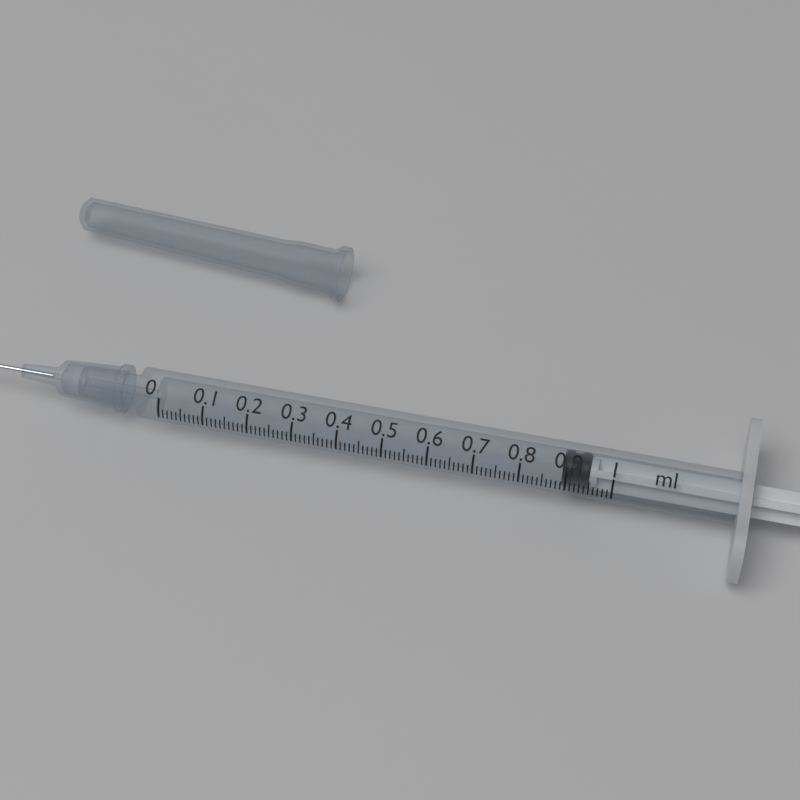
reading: 0.89 ml
